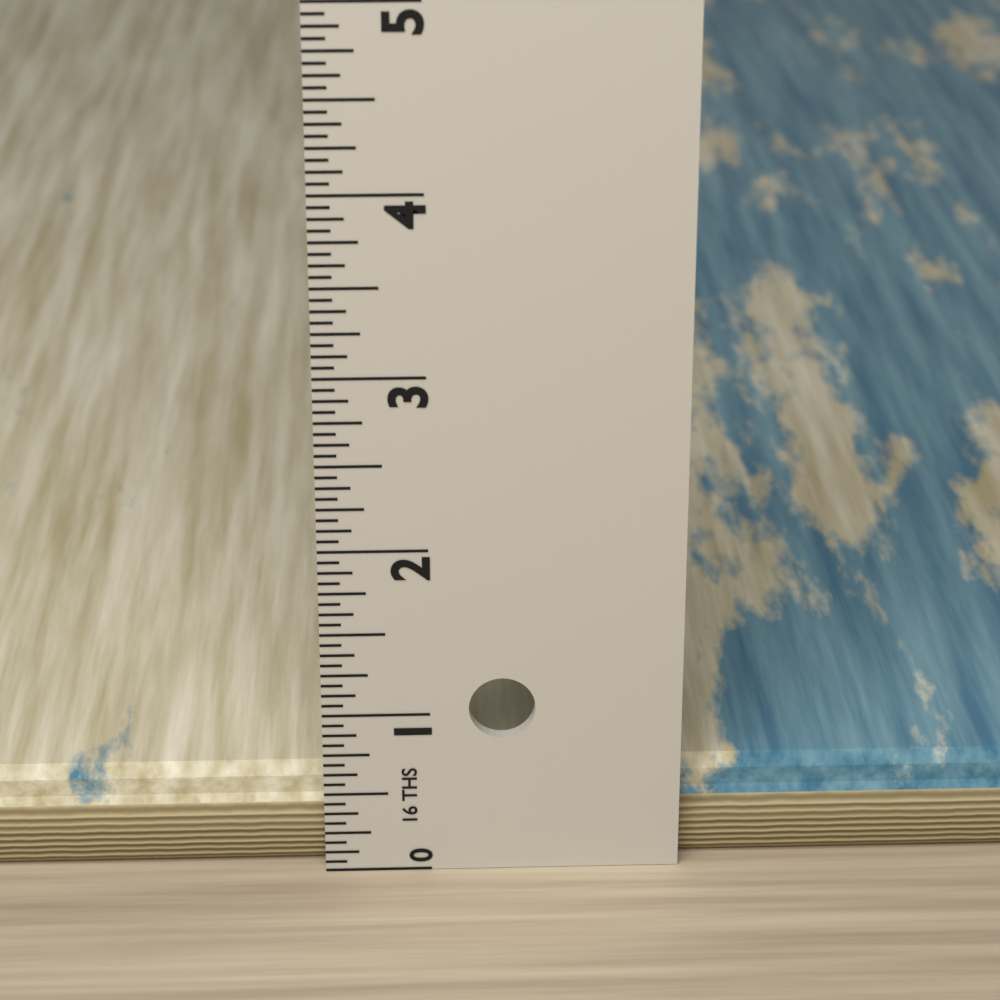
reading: 0.5625 in
